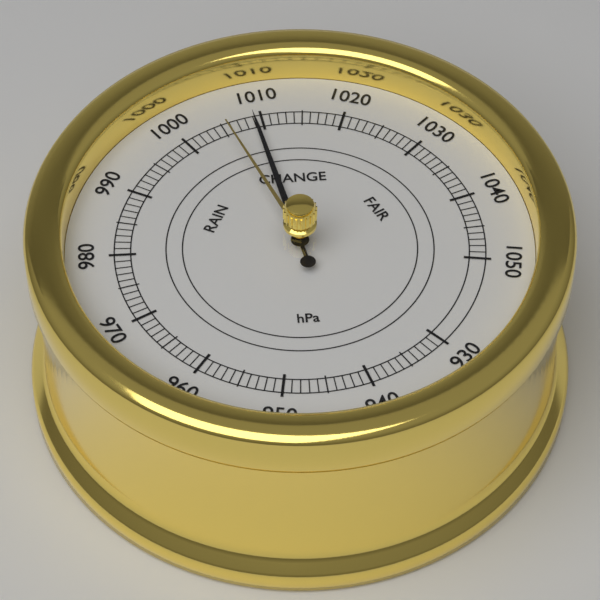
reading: 1009 hPa
